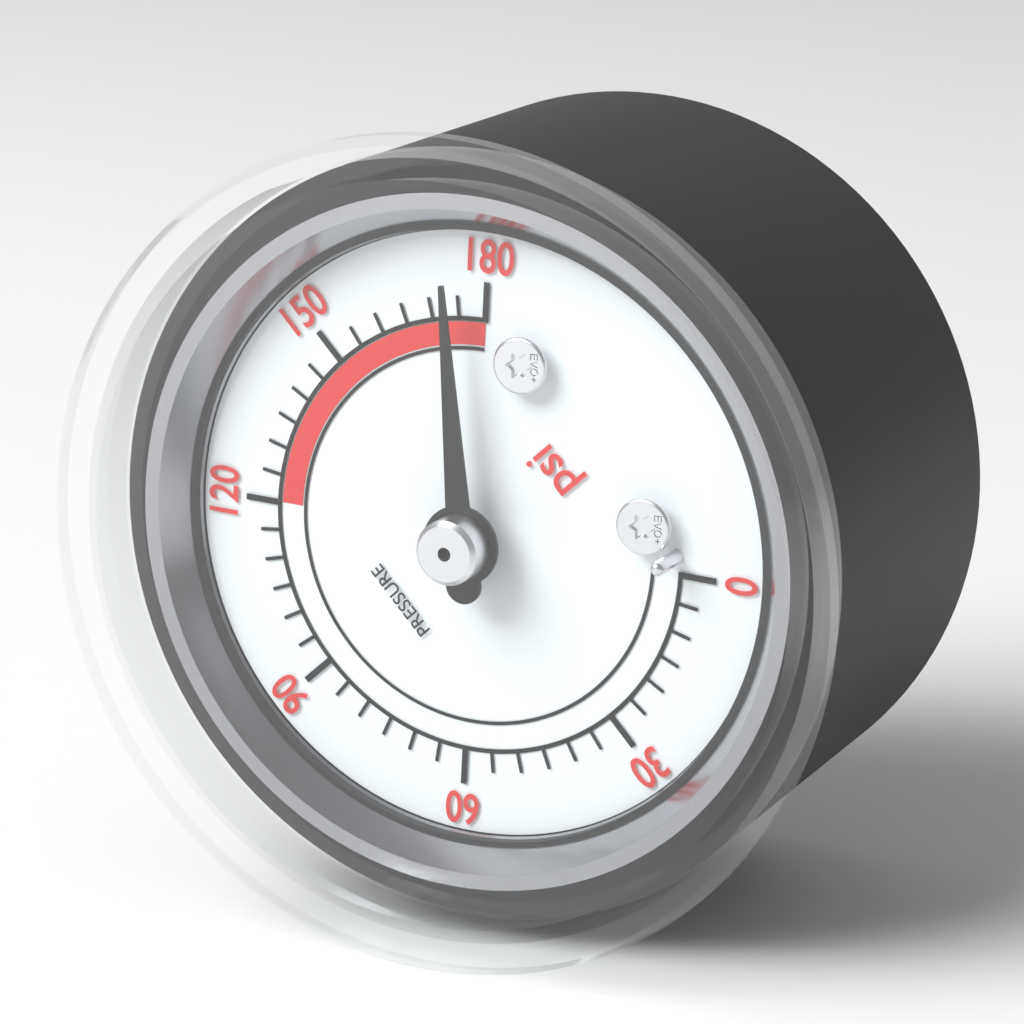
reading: 175 psi
